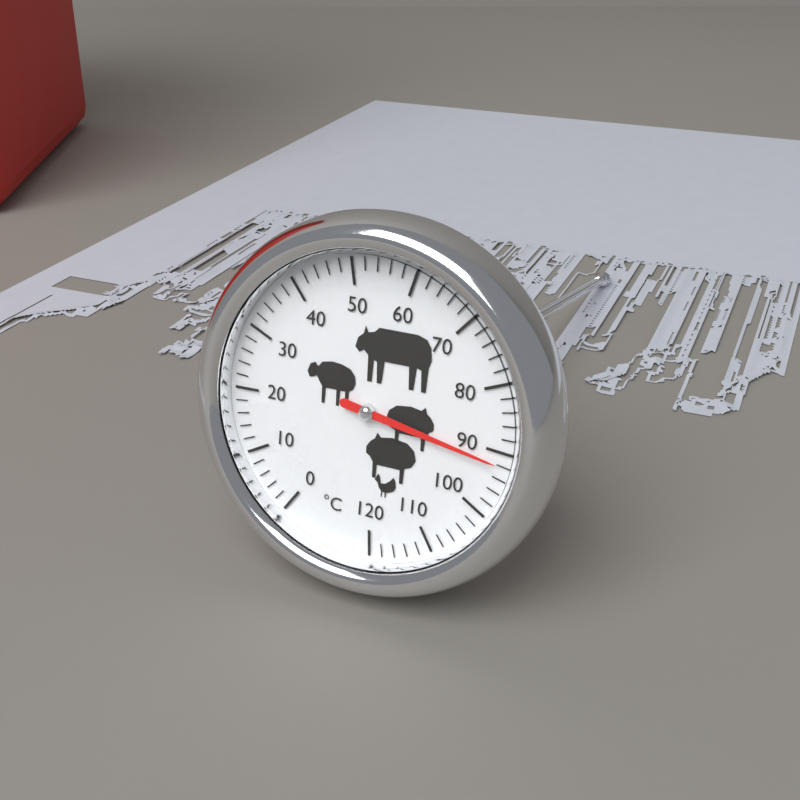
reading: 92 °C
